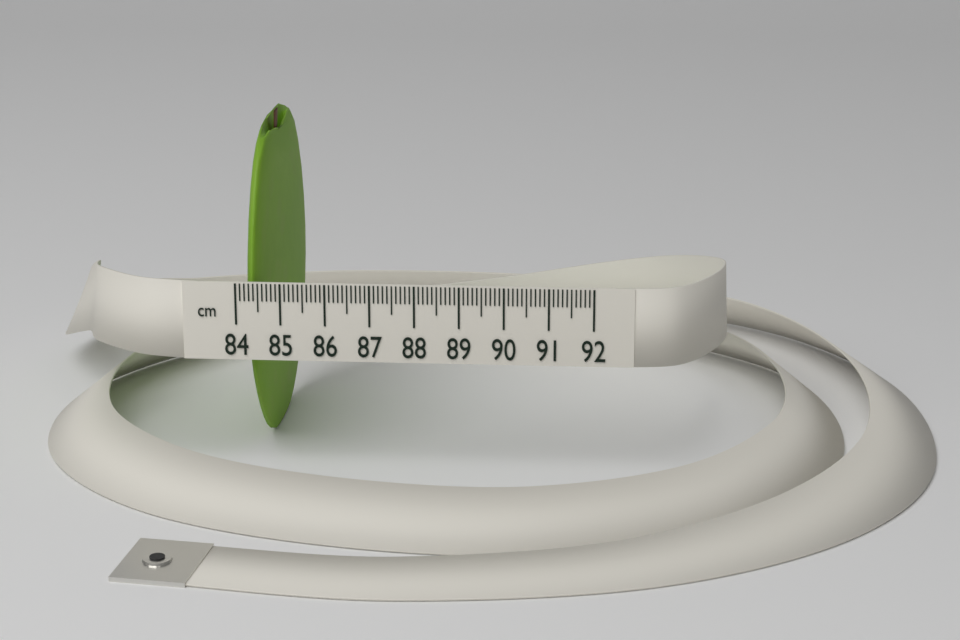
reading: 84.7 cm
